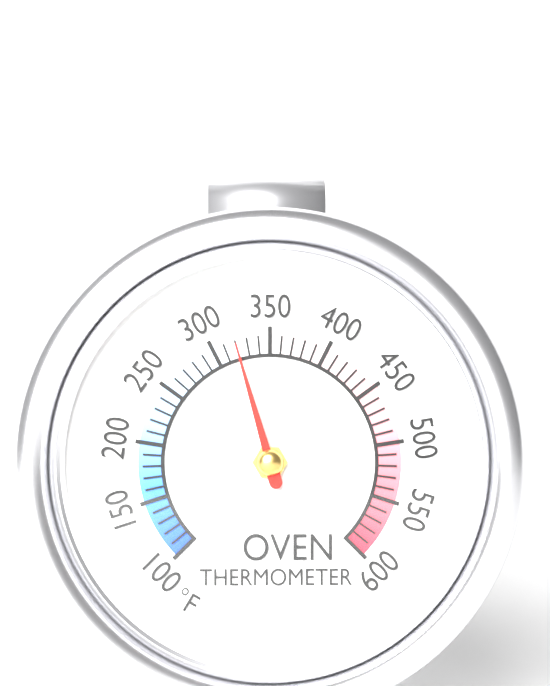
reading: 320 °F
